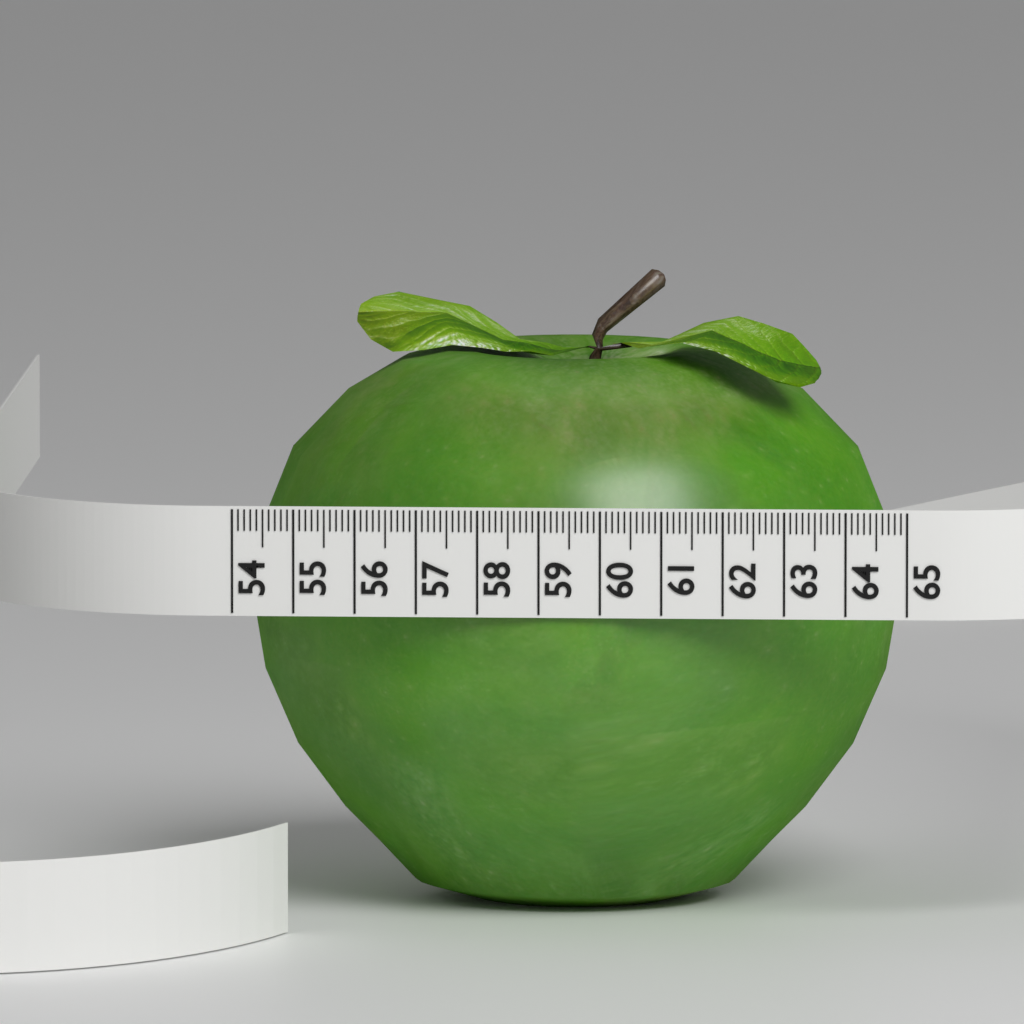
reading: 64.7 (no unit)
